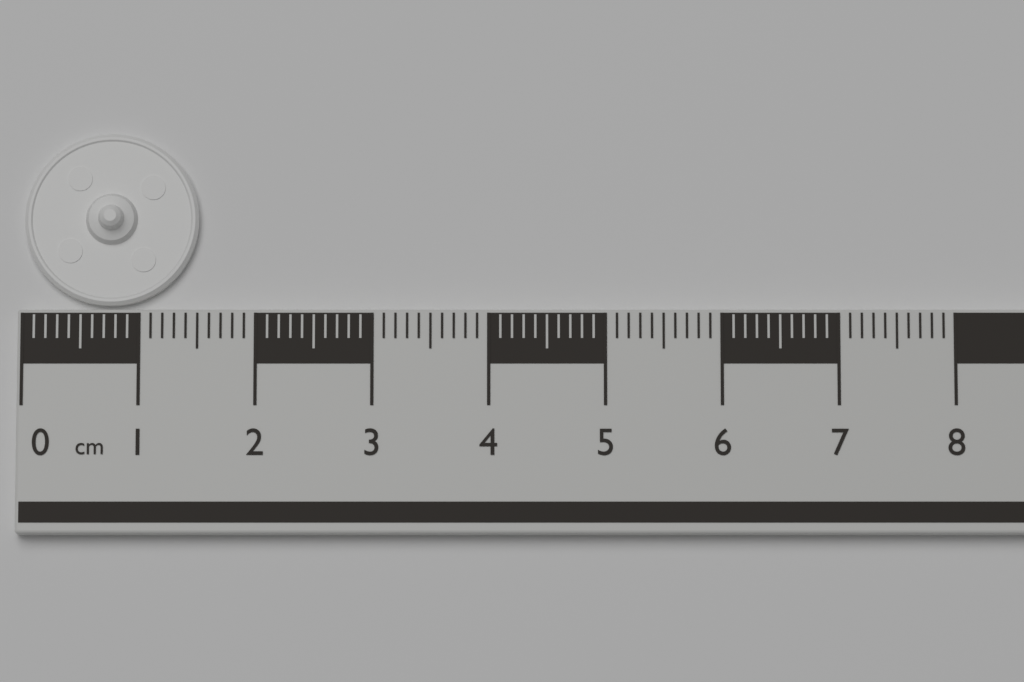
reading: 1.5 cm
